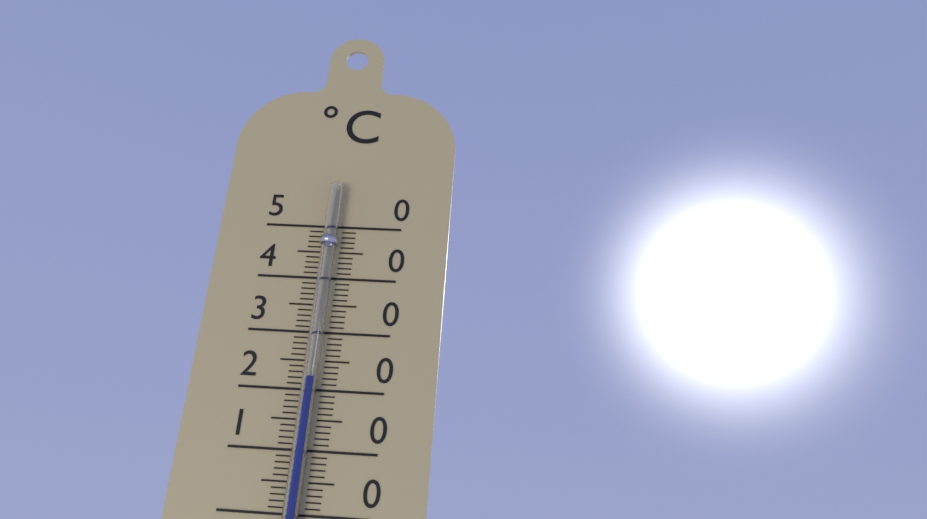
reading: 22 °C
